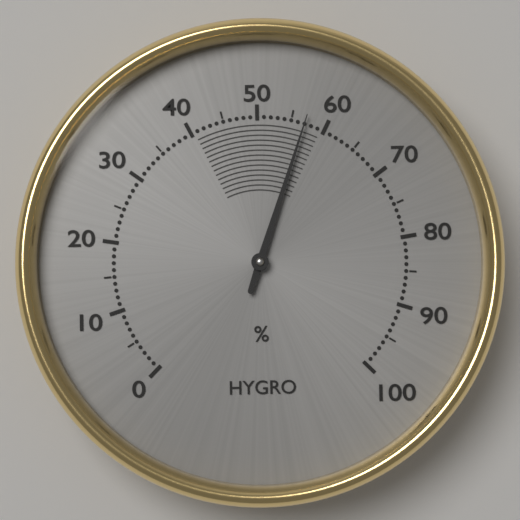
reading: 57 %
